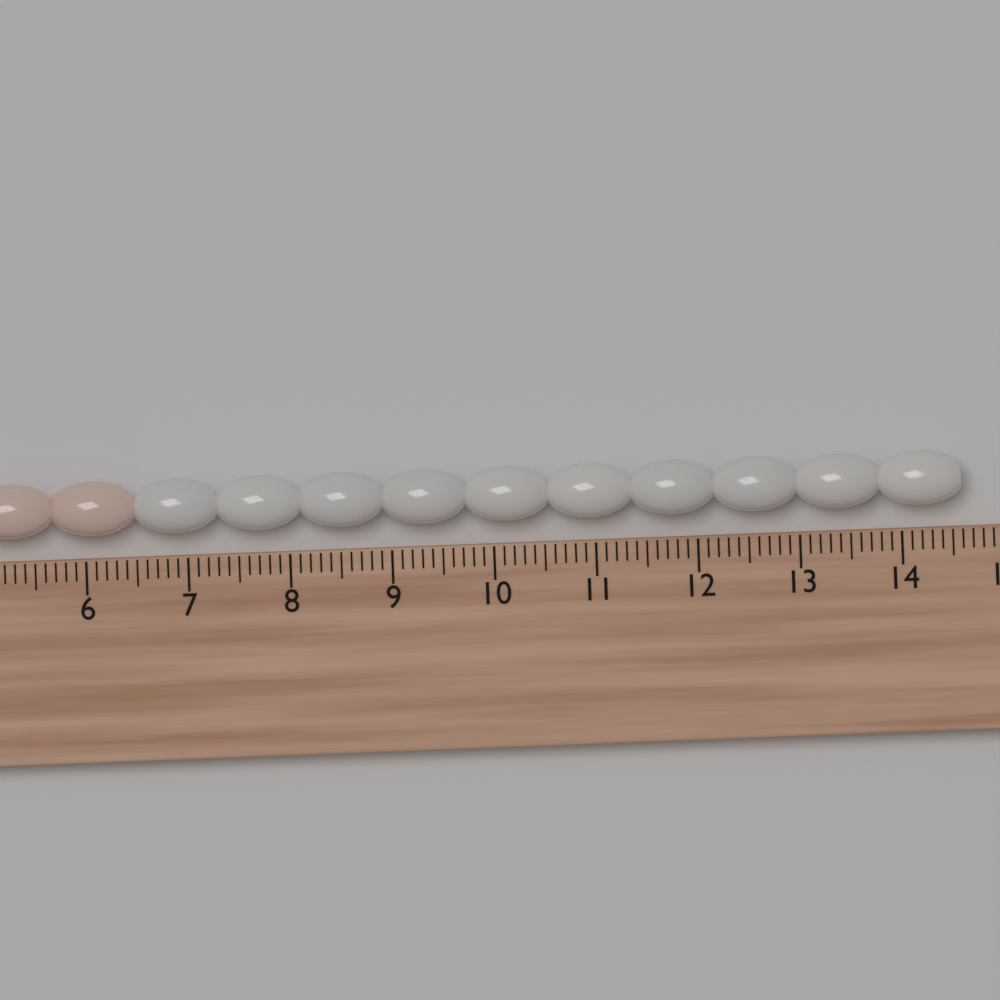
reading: 14.6 cm
